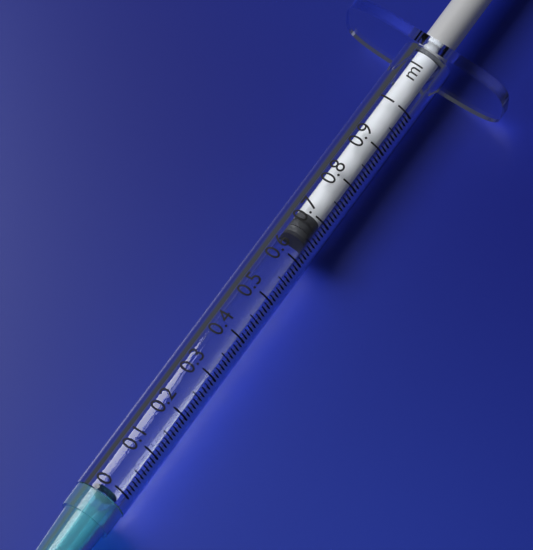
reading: 0.65 ml
